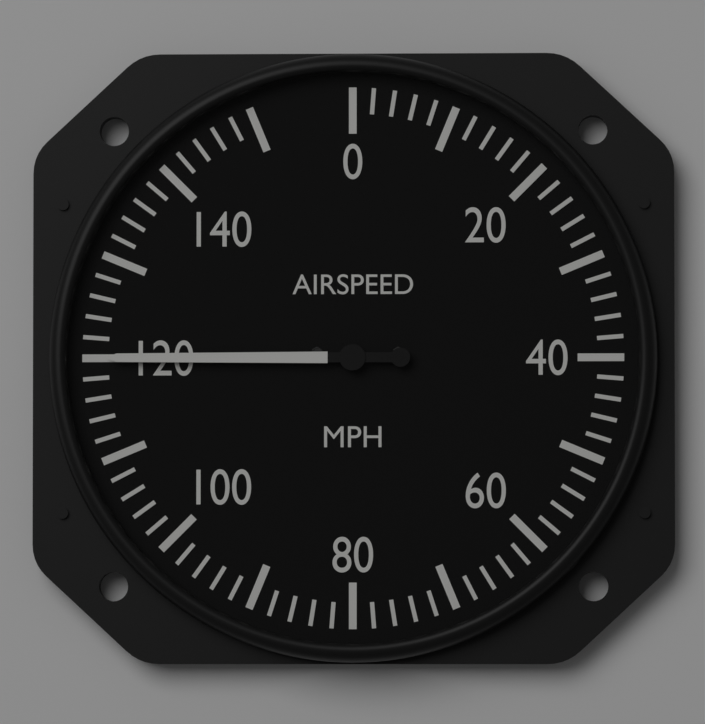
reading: 120 mph
